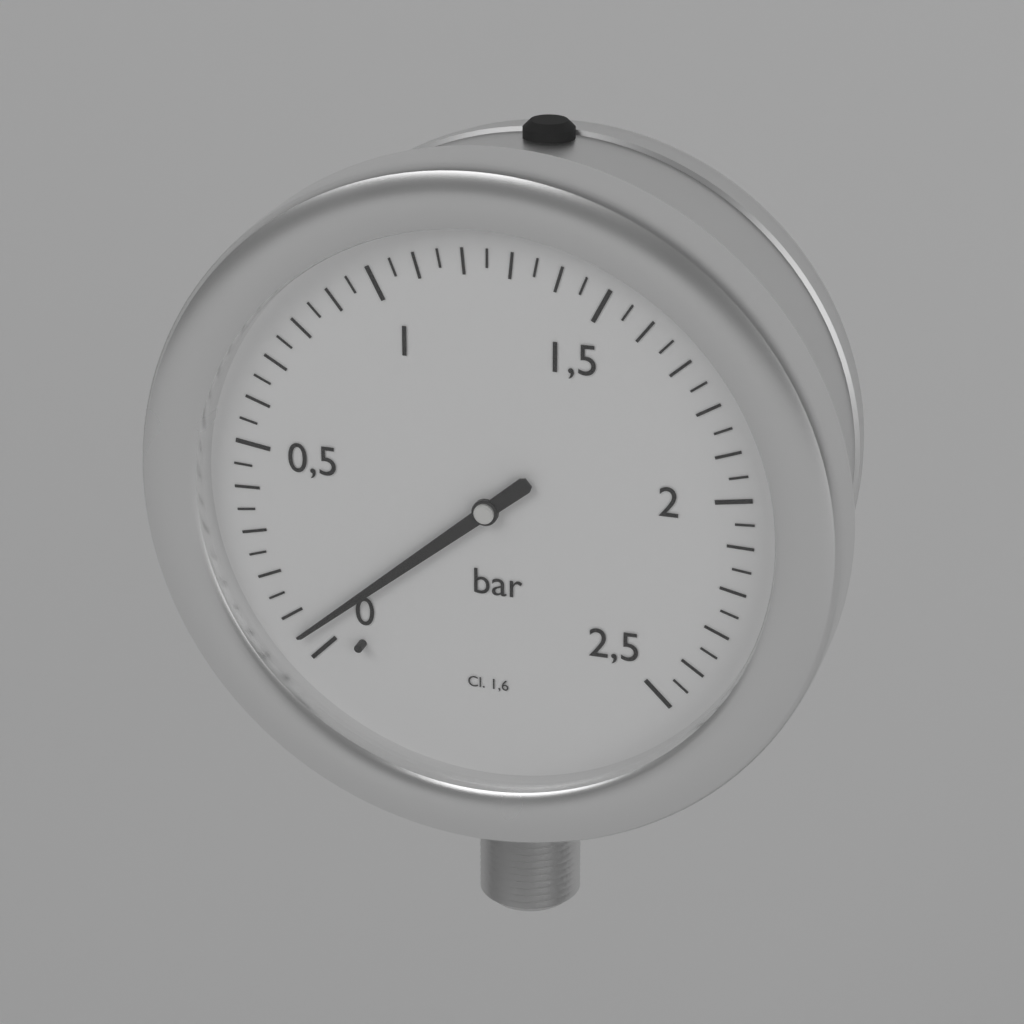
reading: 0.05 bar
